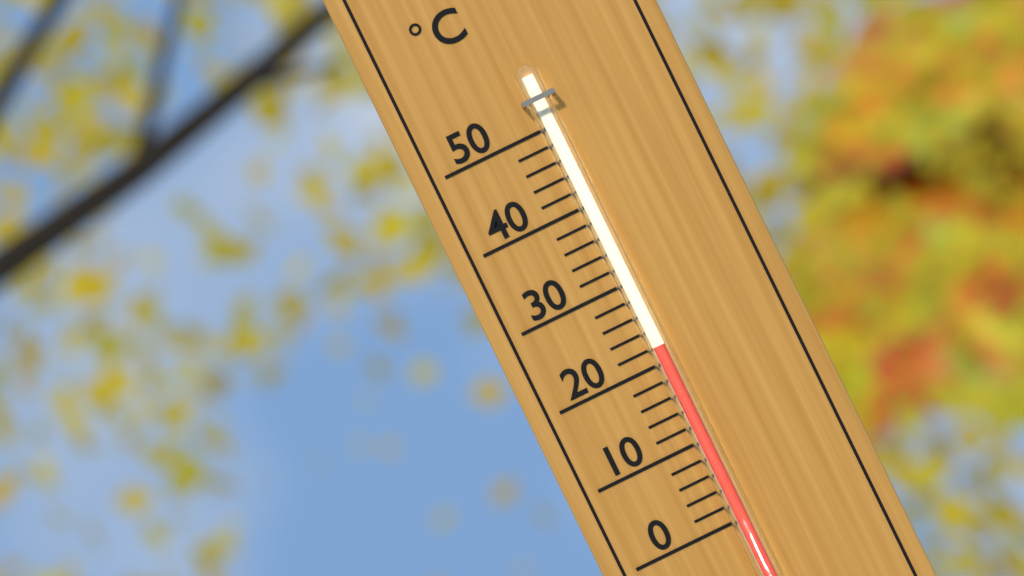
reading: 22 °C
